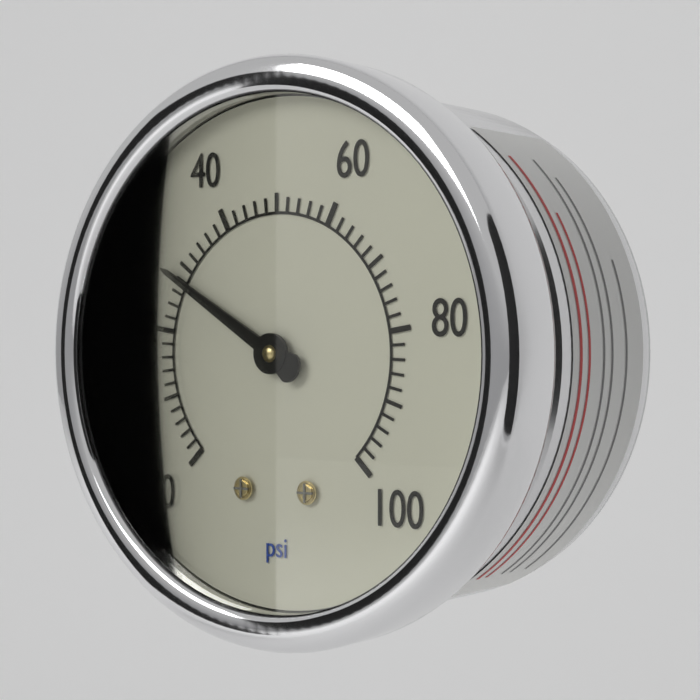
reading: 28 psi
